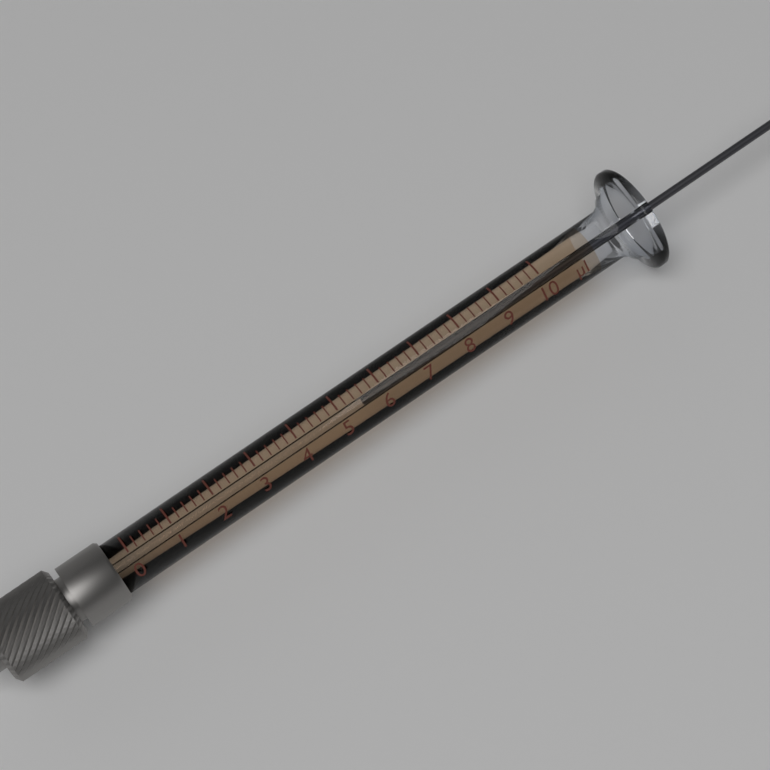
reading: 5.6 µl
